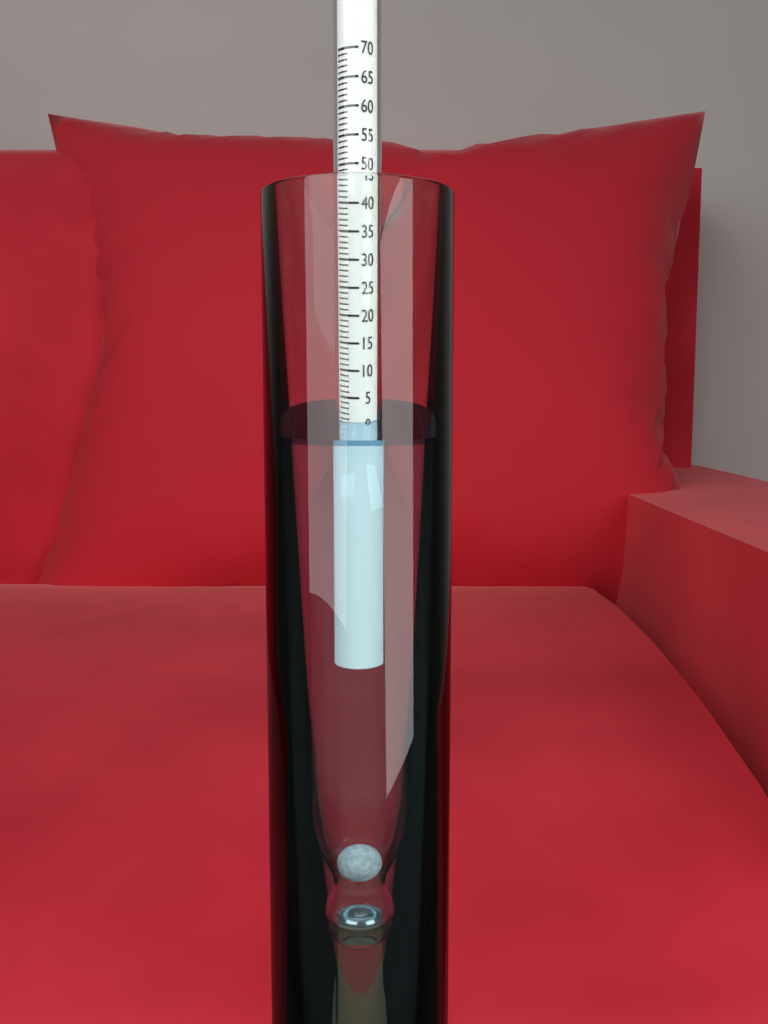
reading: 0.5 (no unit)
